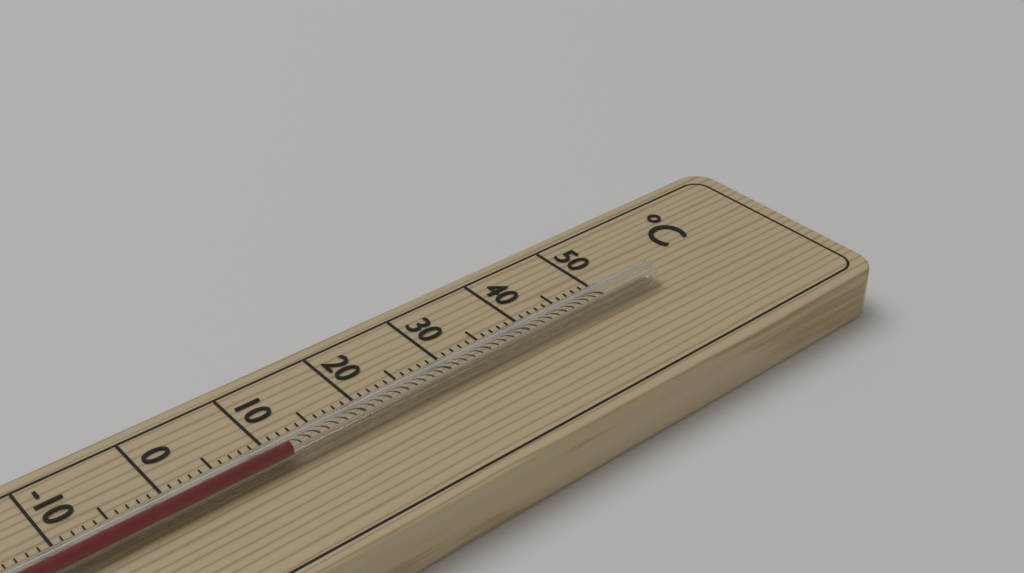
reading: 11 °C
